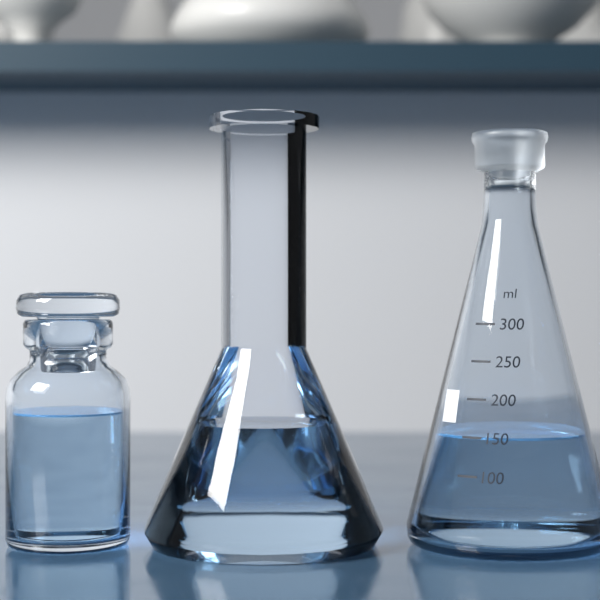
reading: 150 ml
